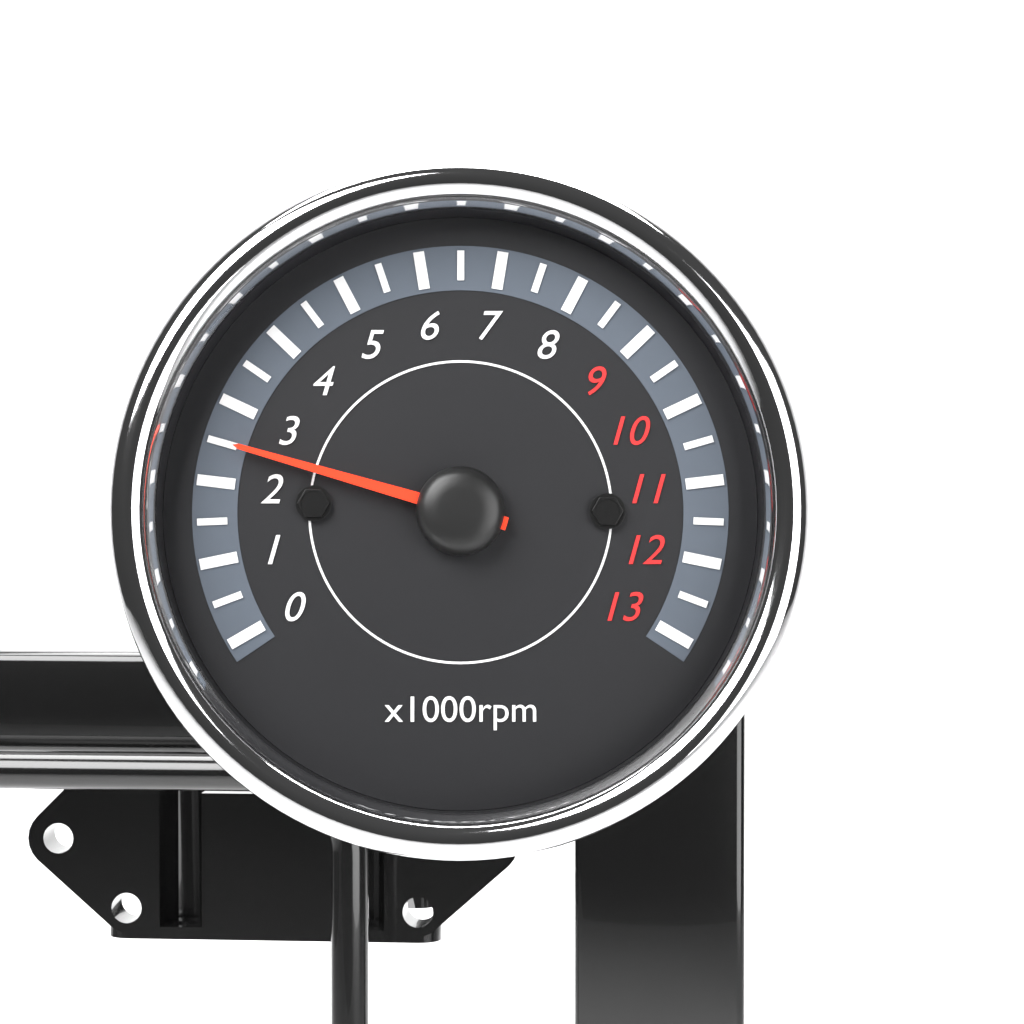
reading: 2500 rpm
